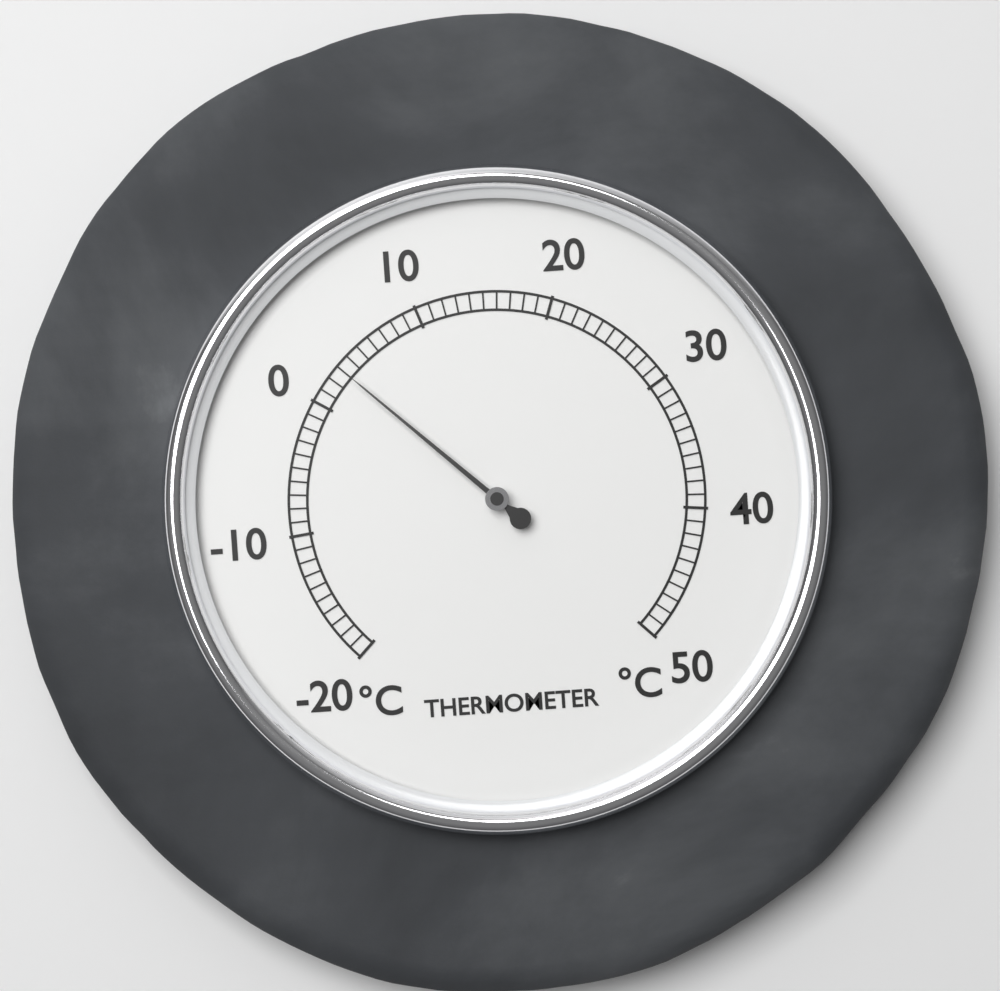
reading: 3 °C
